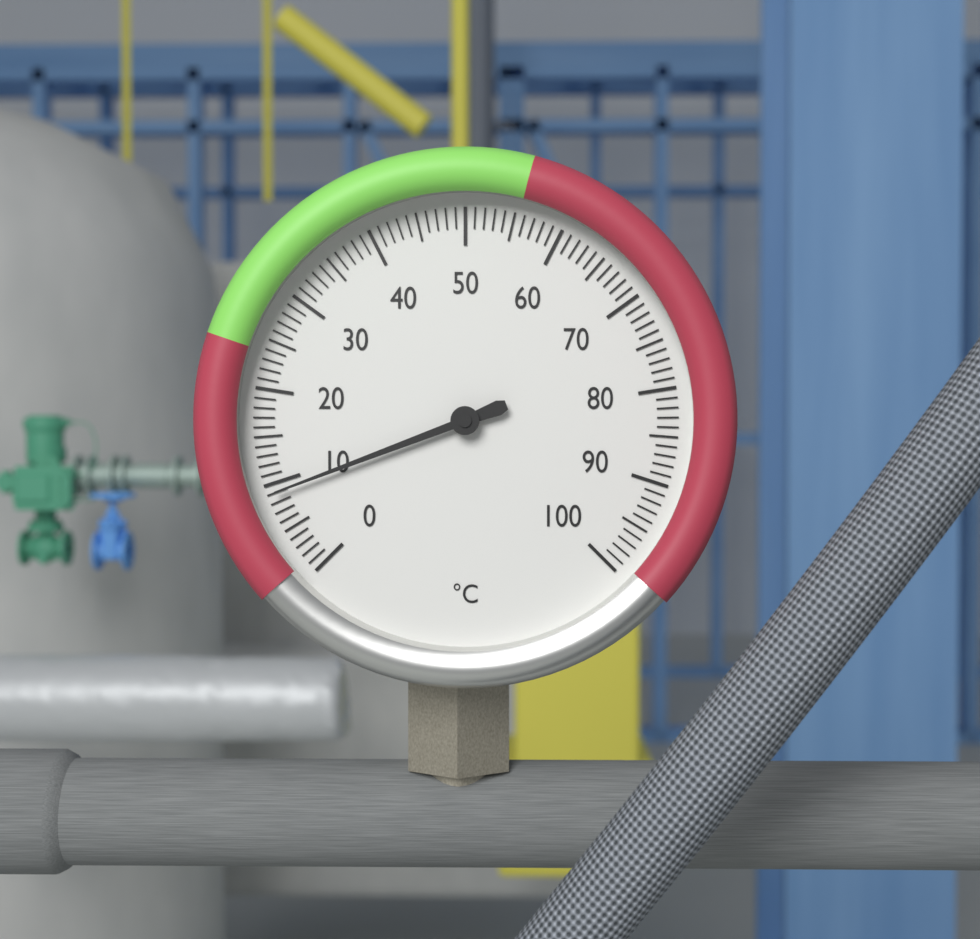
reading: 9 °C
